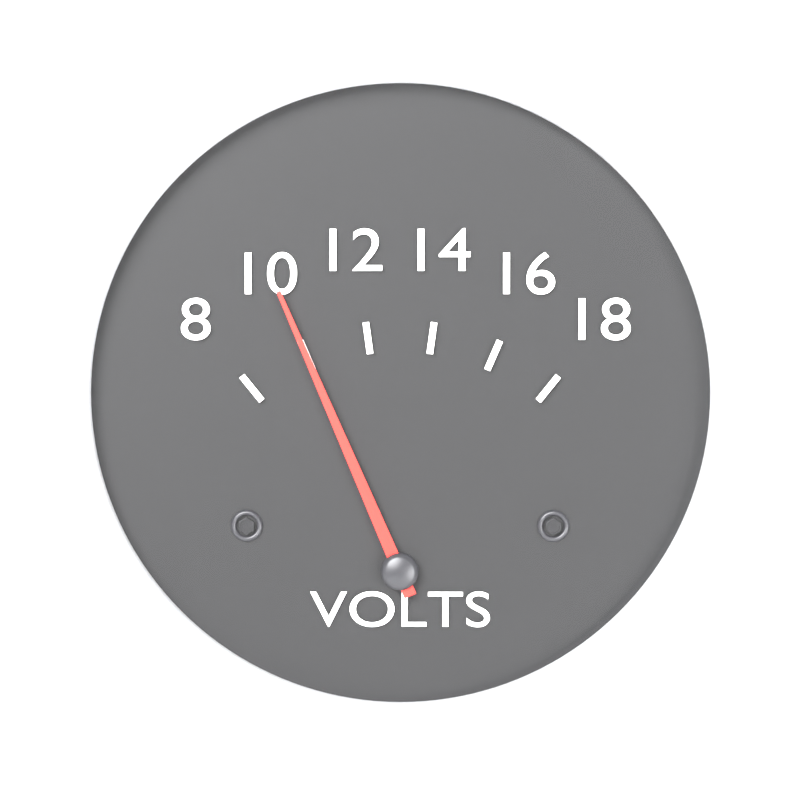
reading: 10 V
